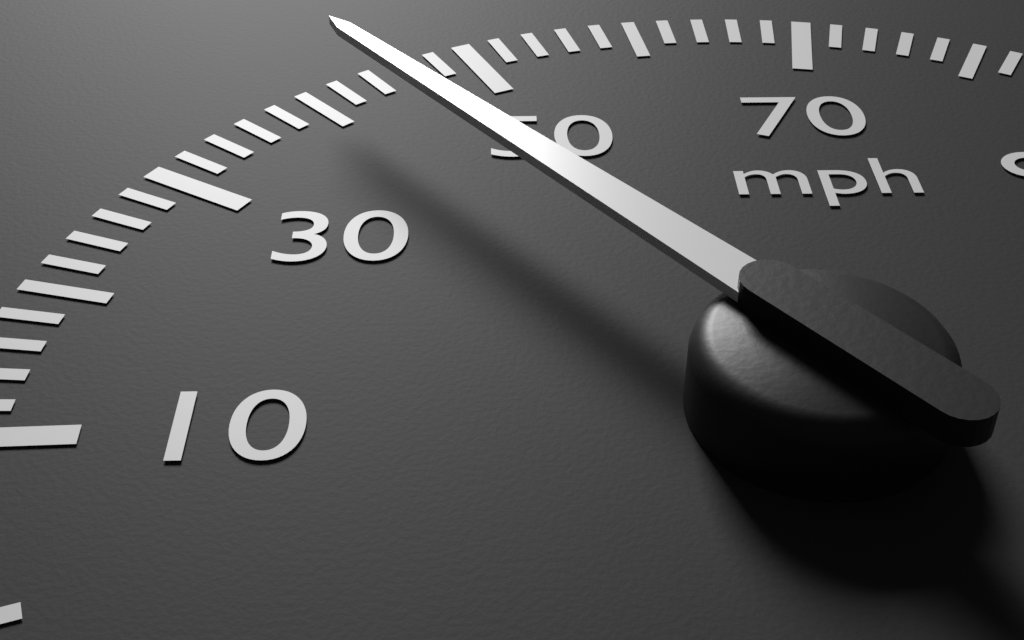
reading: 42 mph
